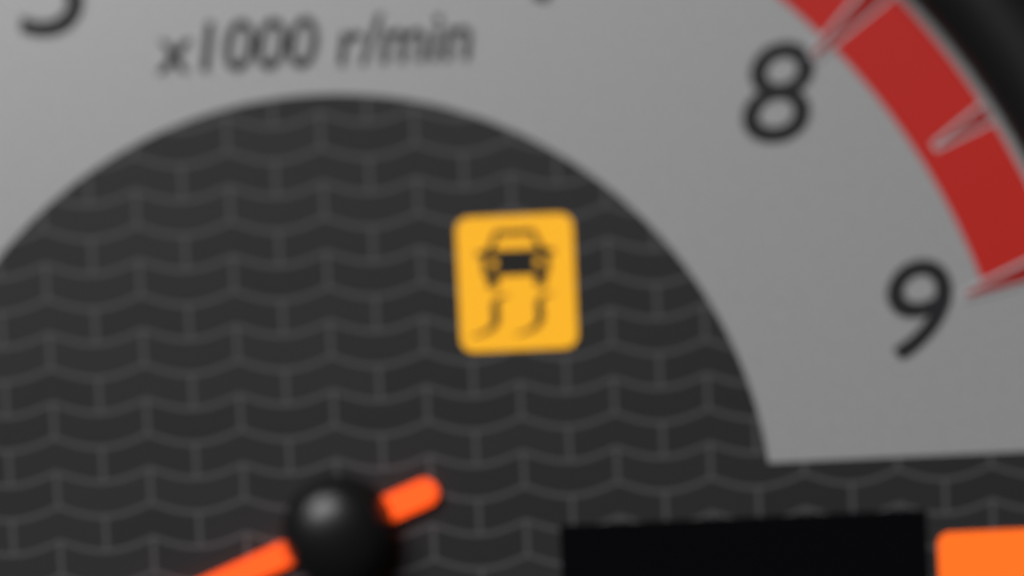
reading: 1.5 x1000 r/min
